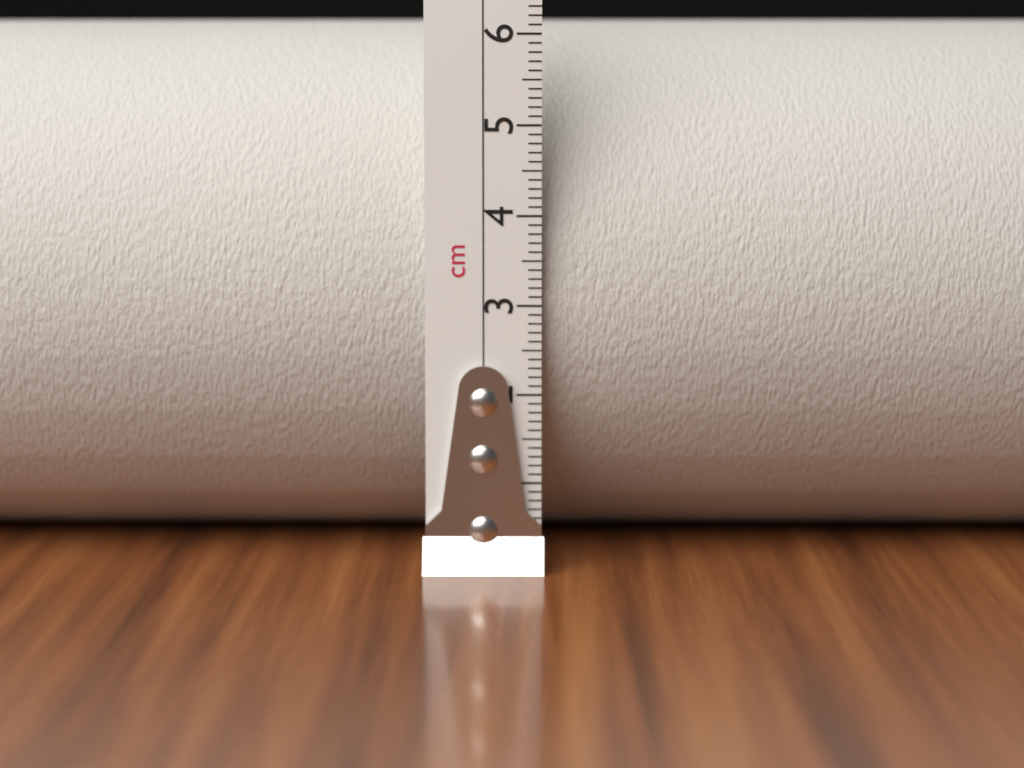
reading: 6.2 cm
